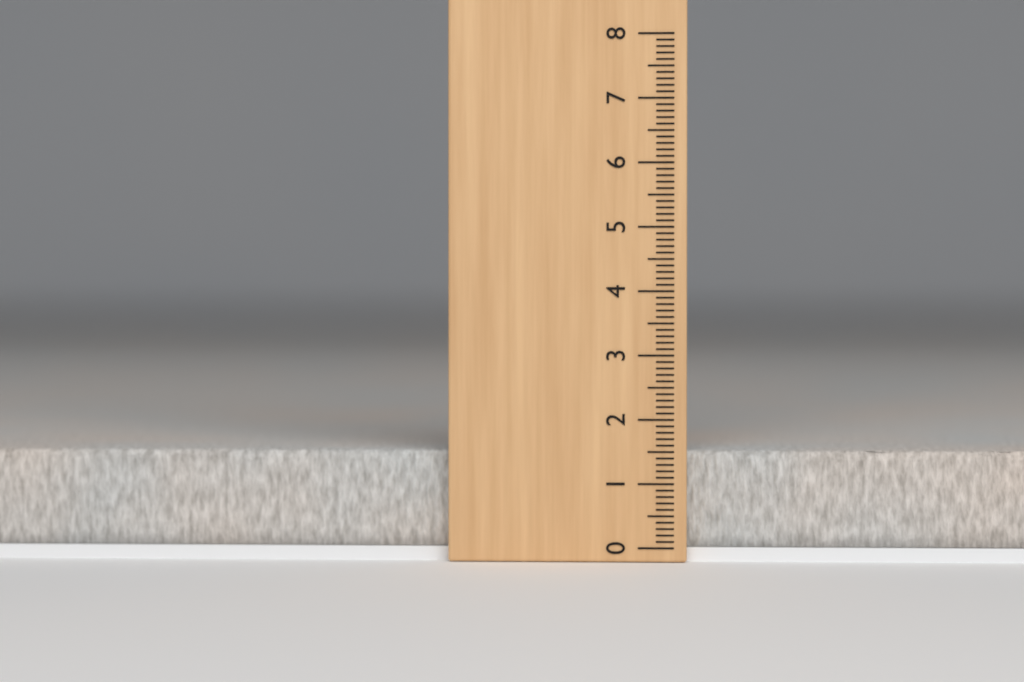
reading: 1.5 (no unit)
